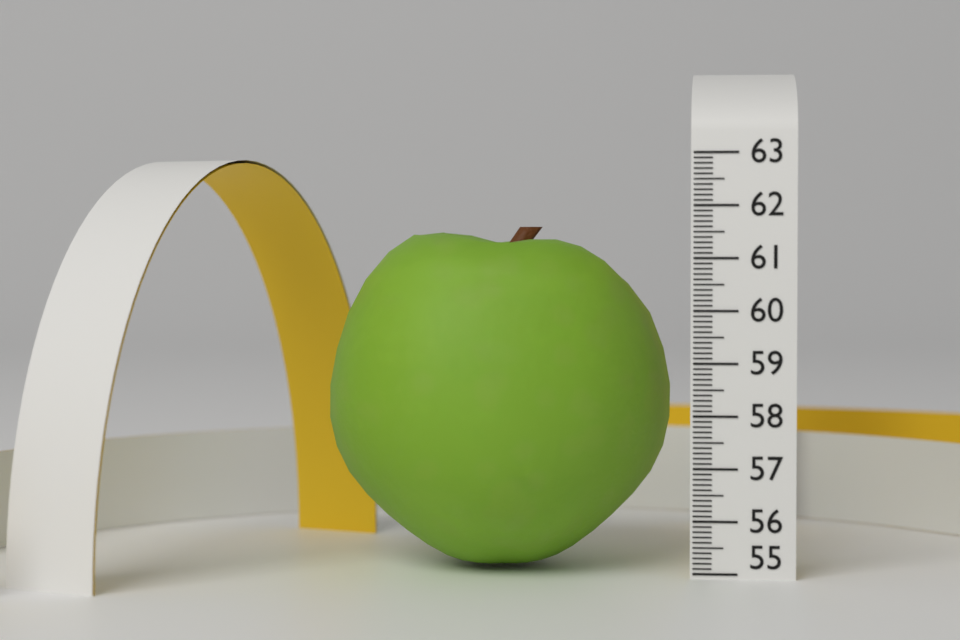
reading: 61.6 (no unit)
